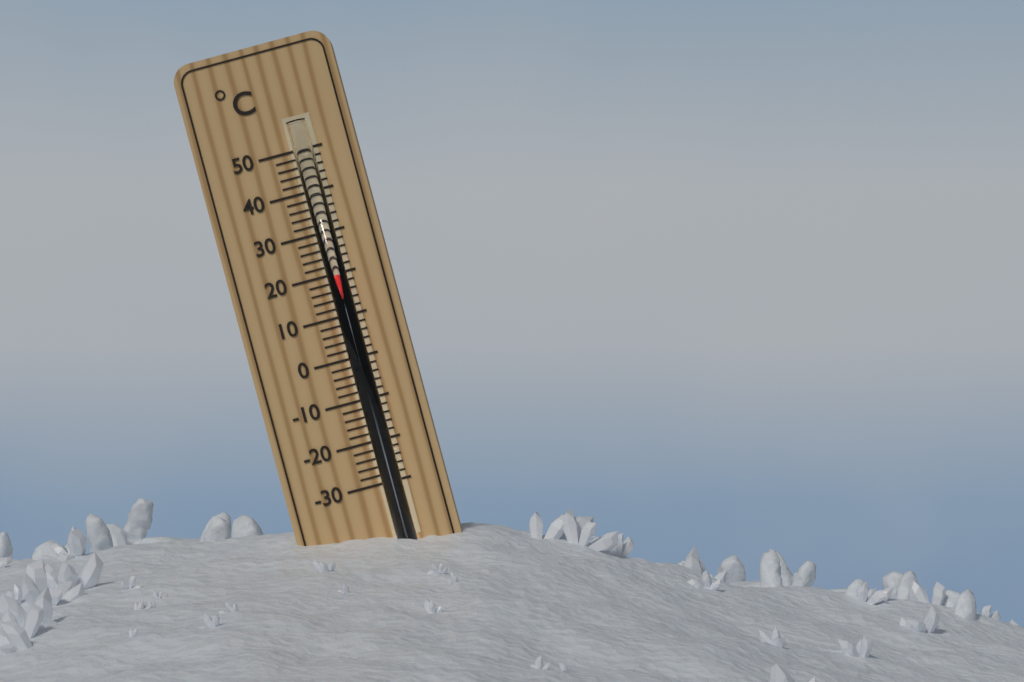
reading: 20 °C
